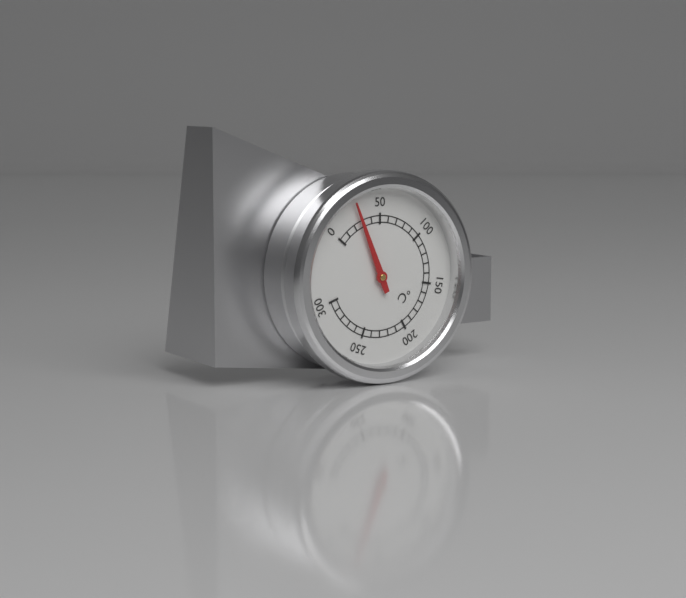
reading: 28 °C
